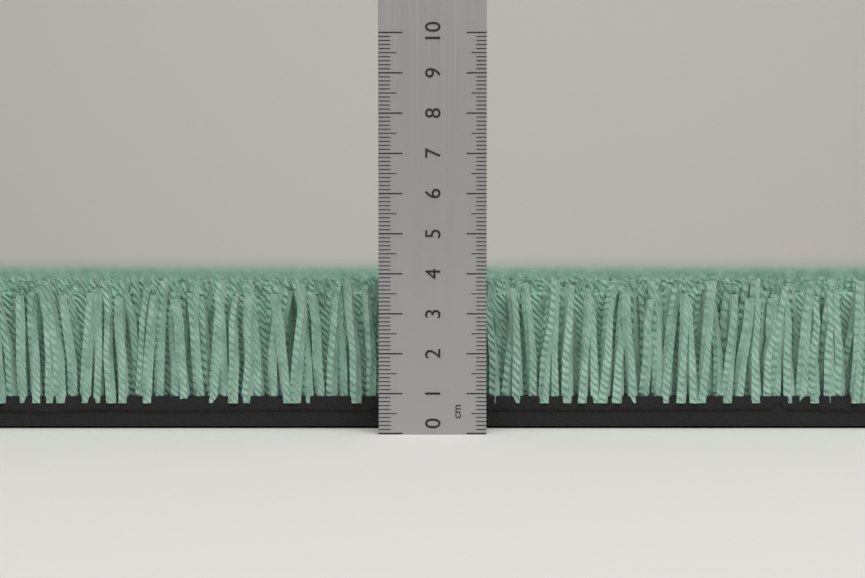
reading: 3.8 cm
